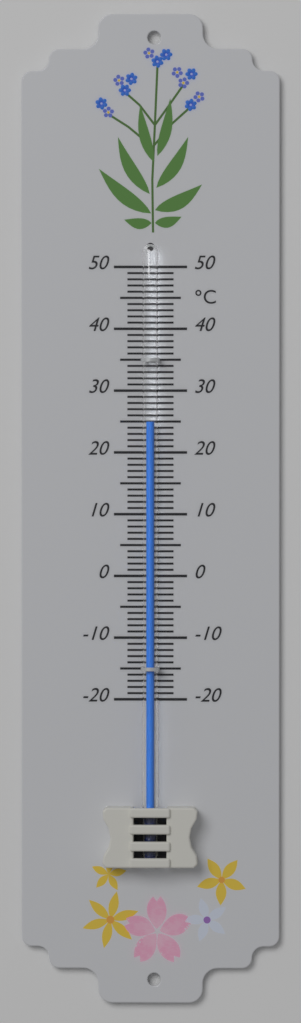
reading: 25 °C
